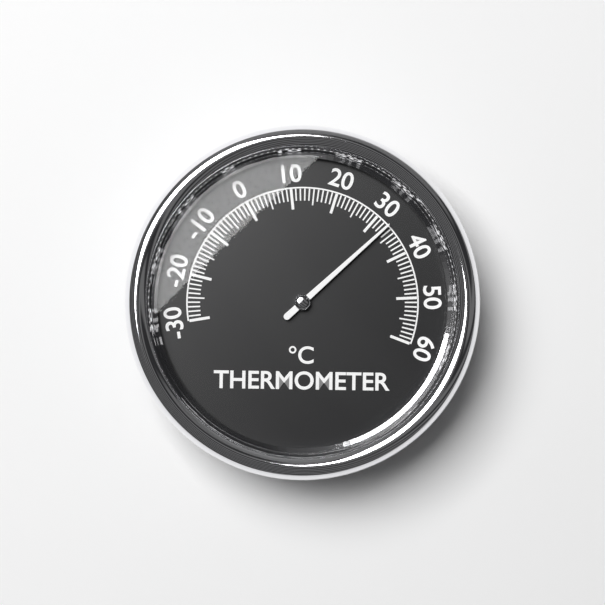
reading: 33 °C
